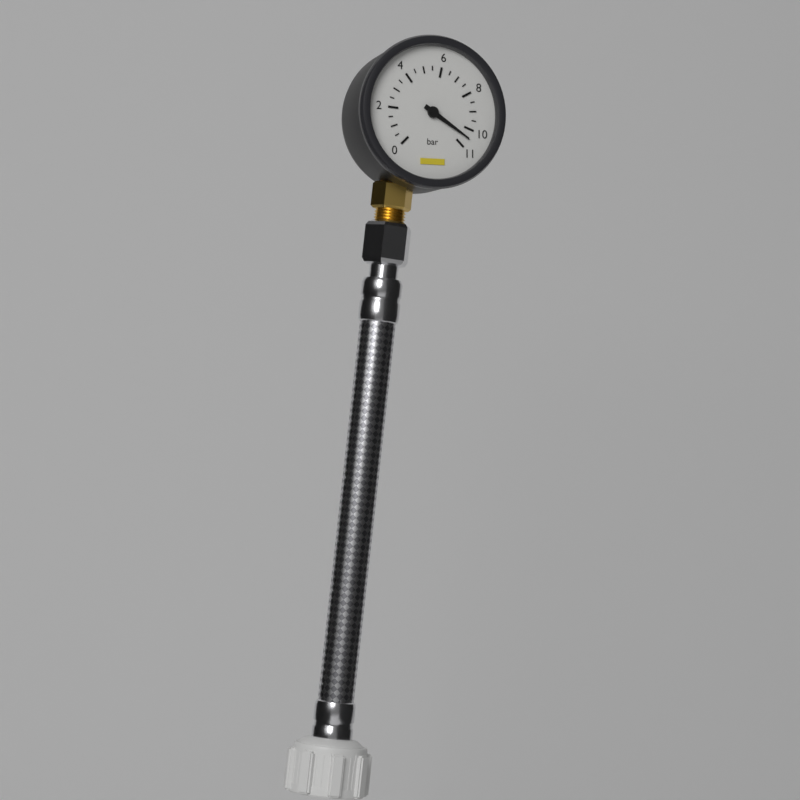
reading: 10.5 bar
